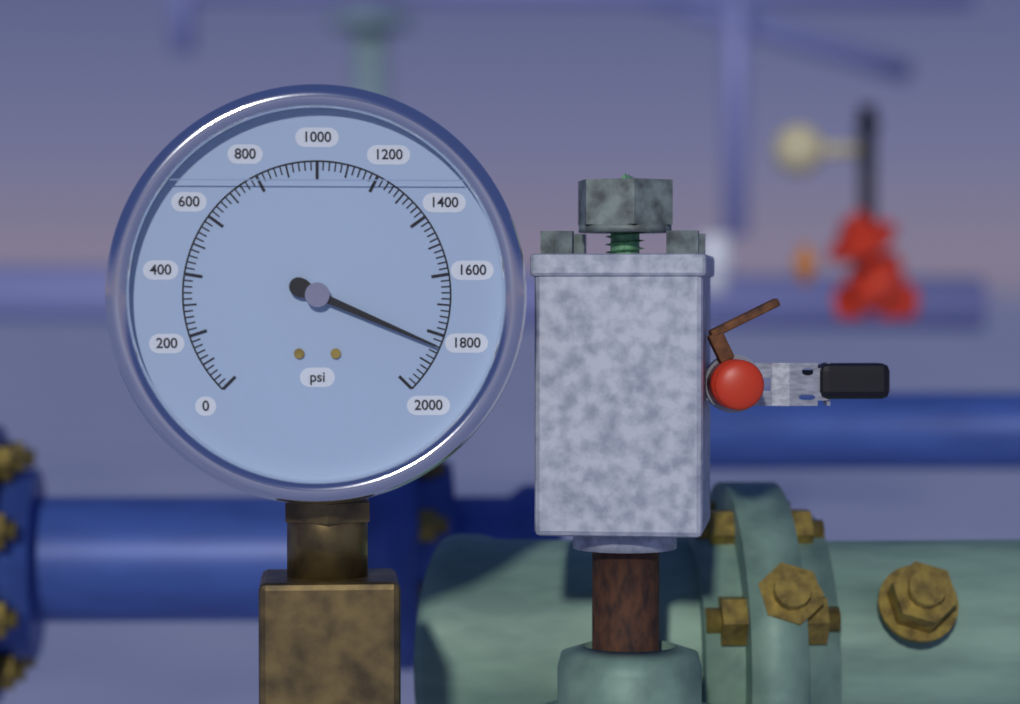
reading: 1840 psi
